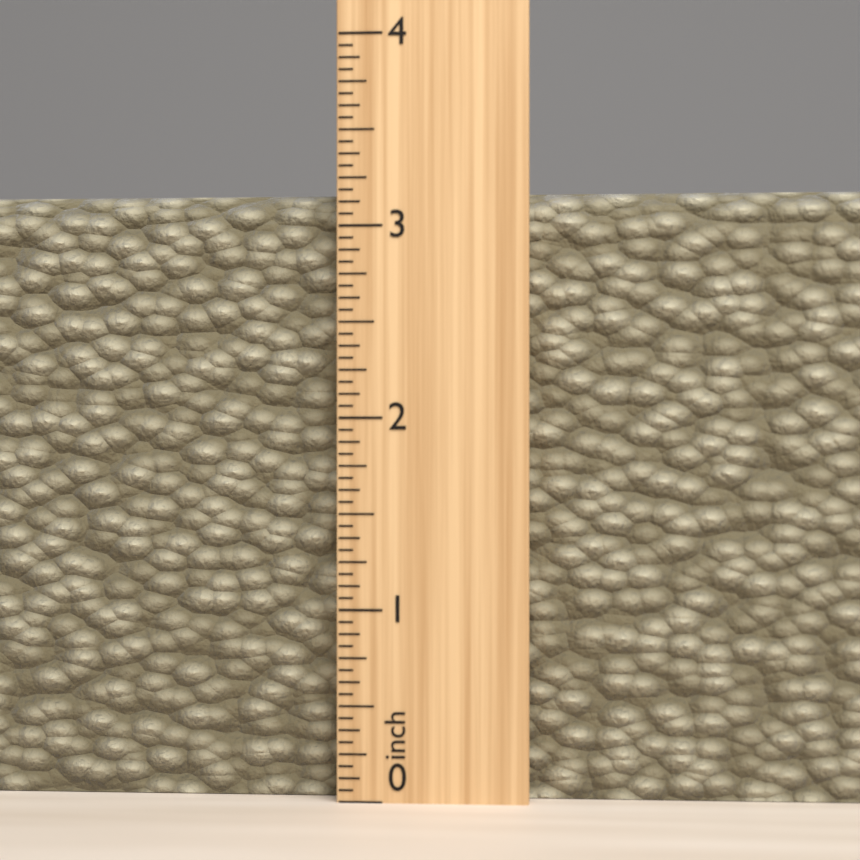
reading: 3.1875 inch
